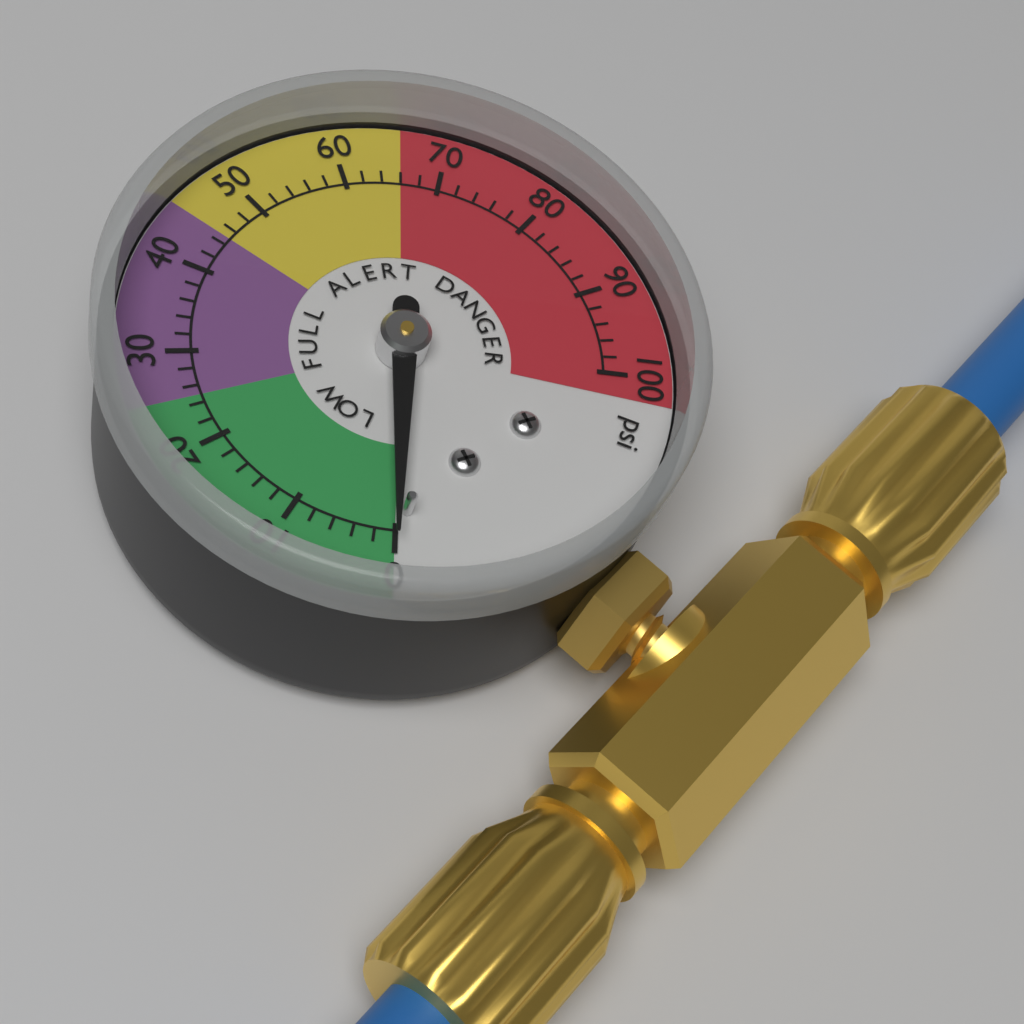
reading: 0 psi
